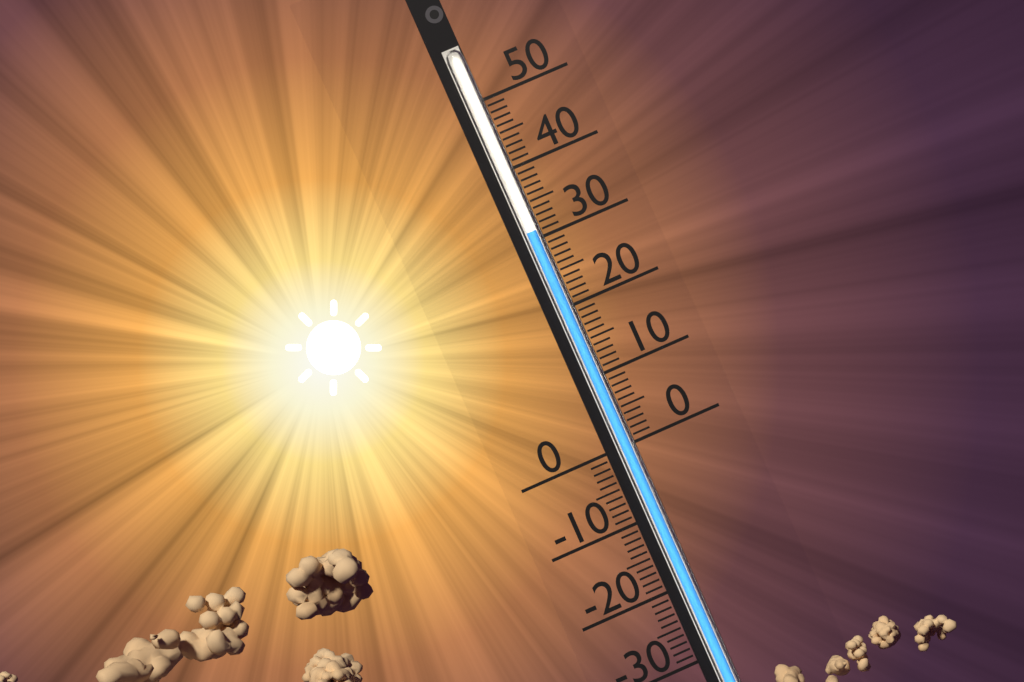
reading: 31 (no unit)
